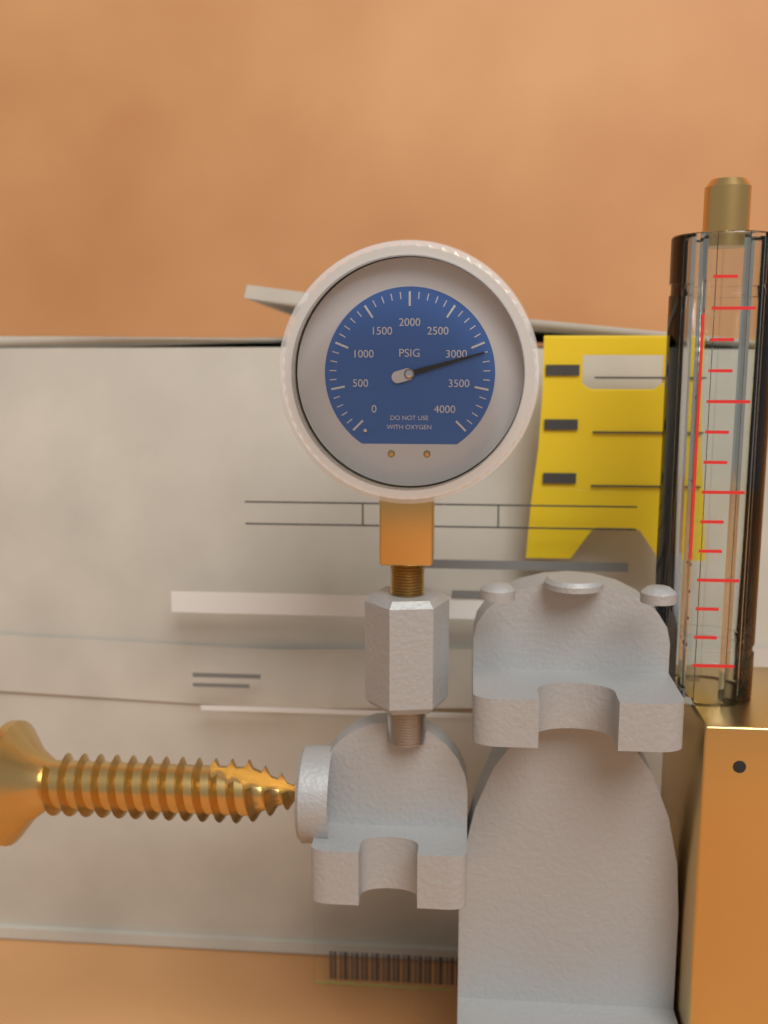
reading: 3100 psi
